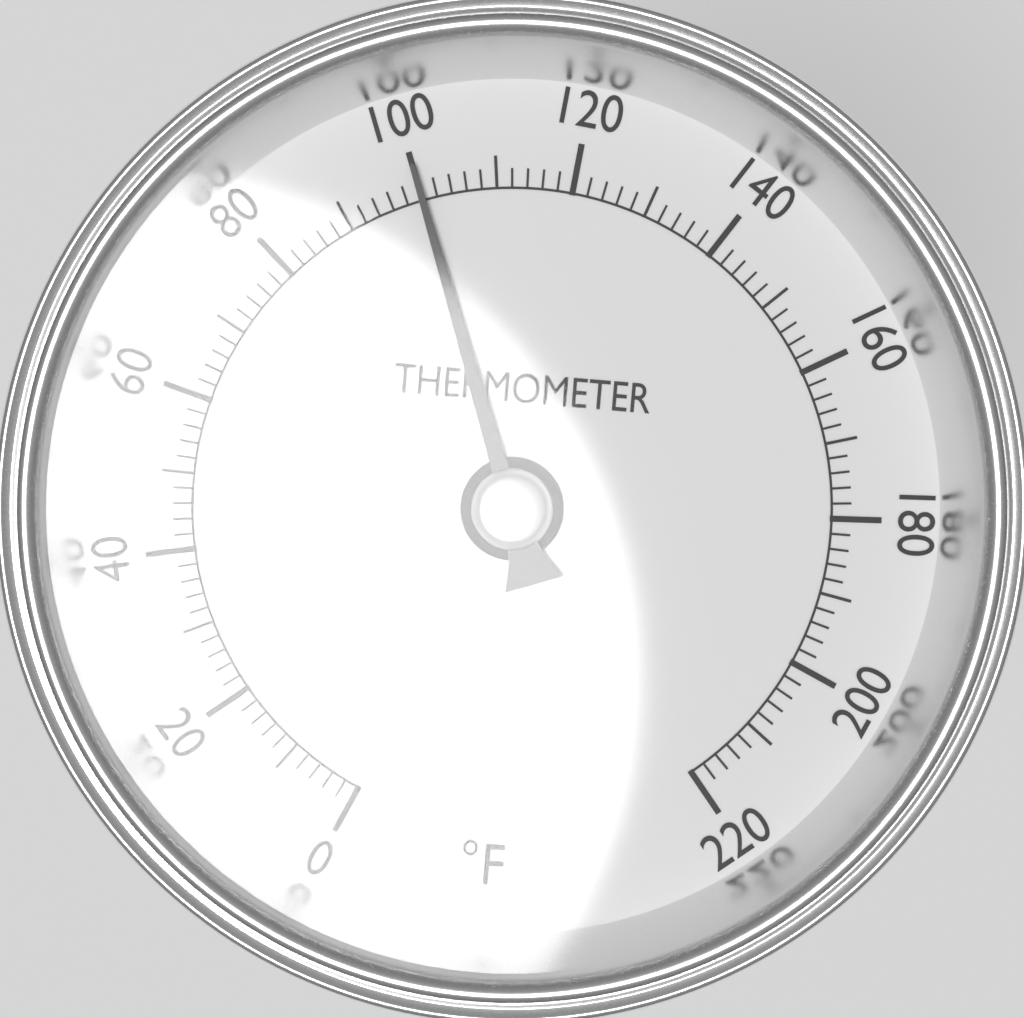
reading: 100 °F
